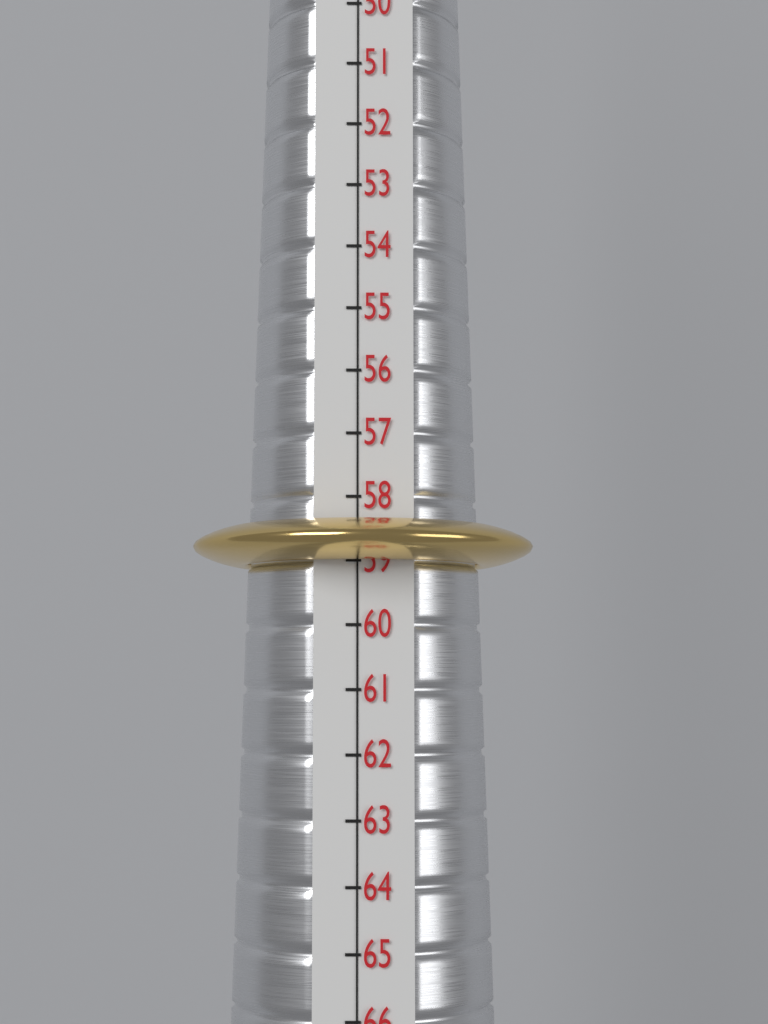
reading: 59 (no unit)
